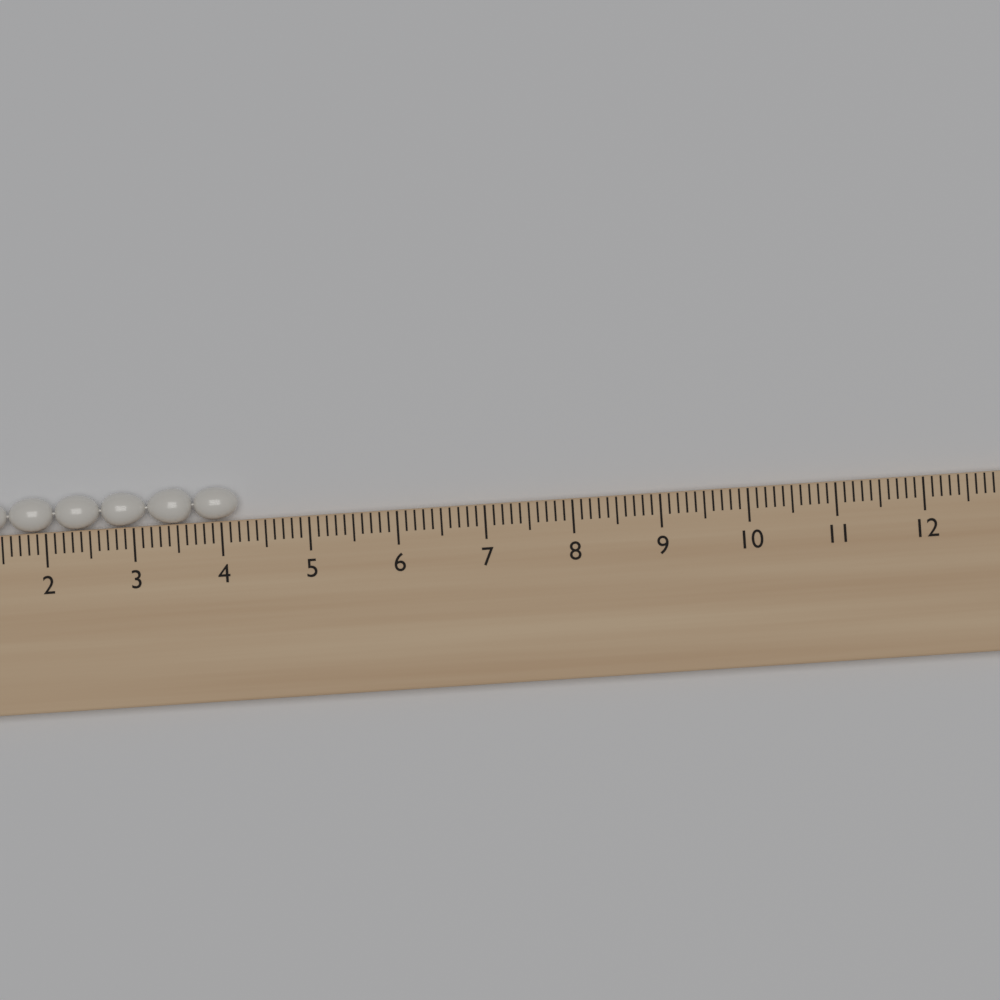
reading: 4.2 cm
